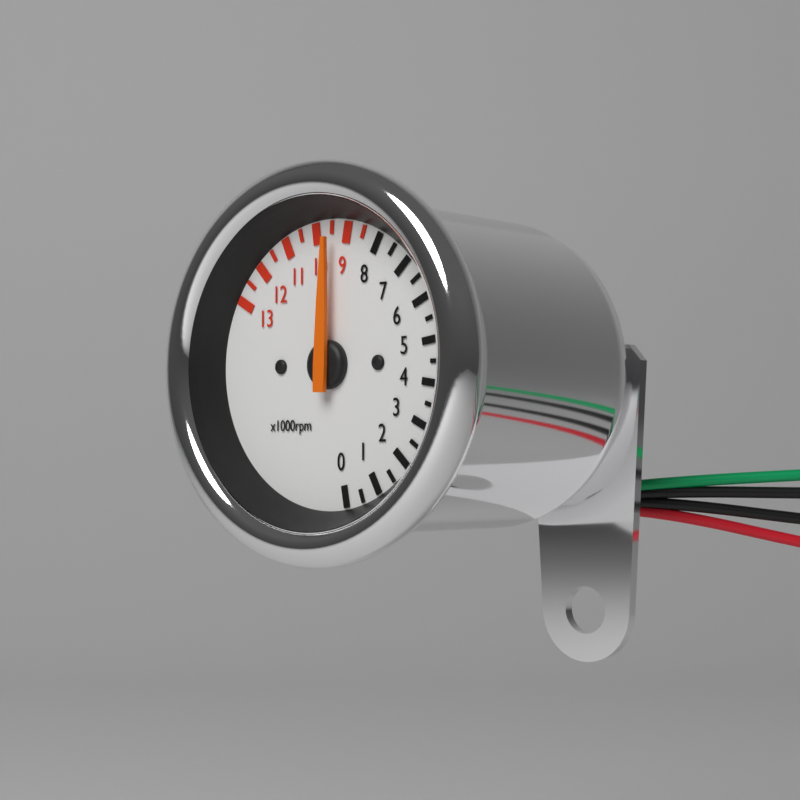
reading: 9500 rpm
